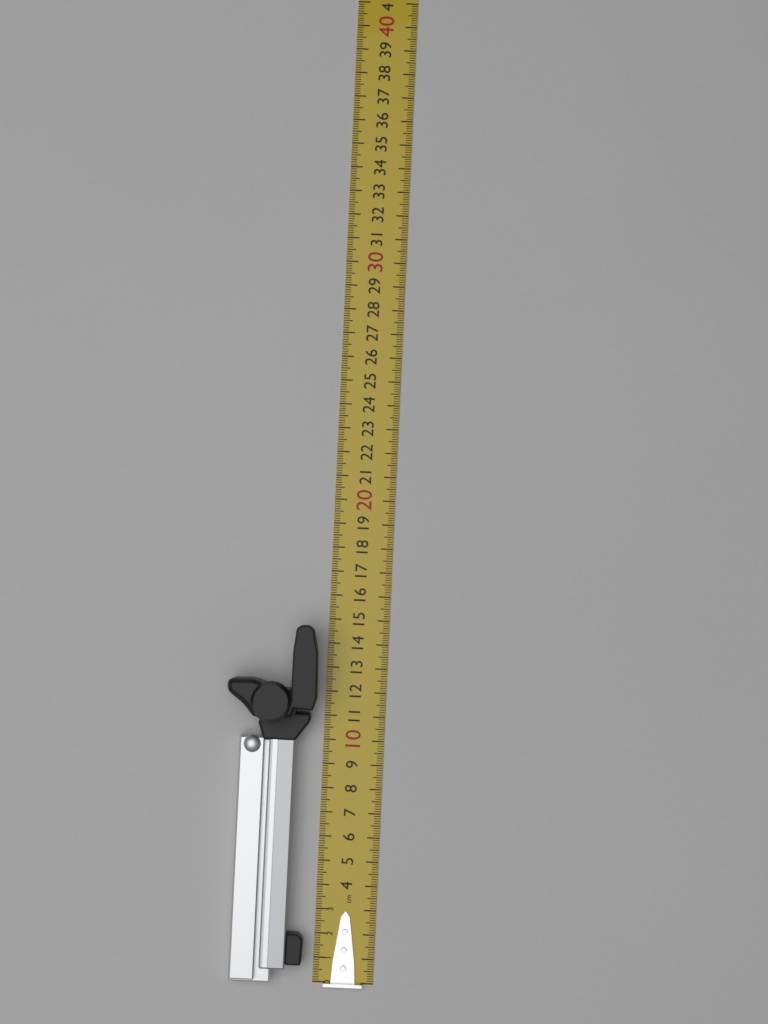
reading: 14.7 cm
